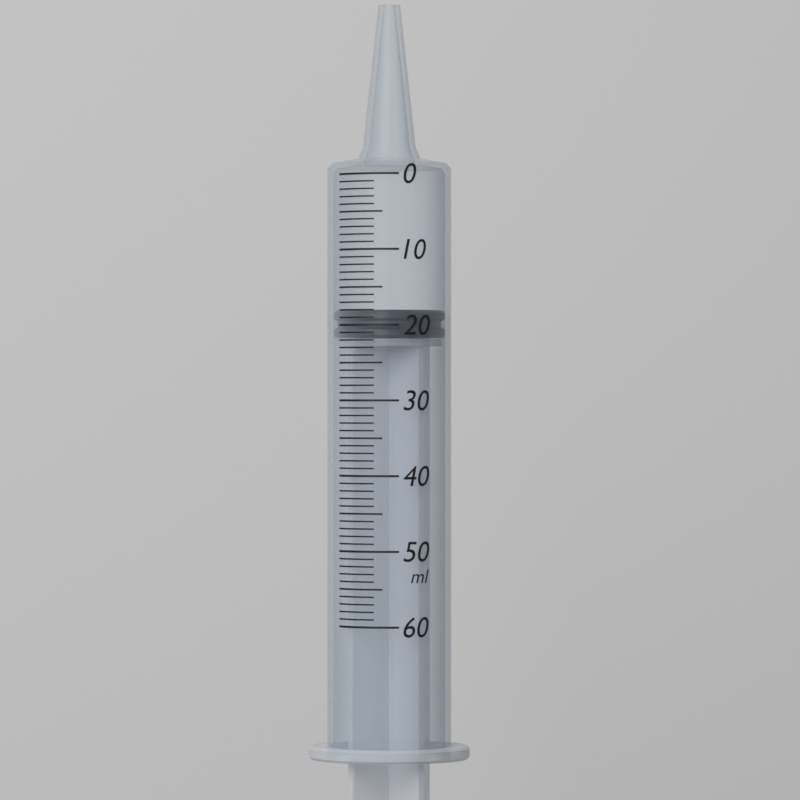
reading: 18 ml
